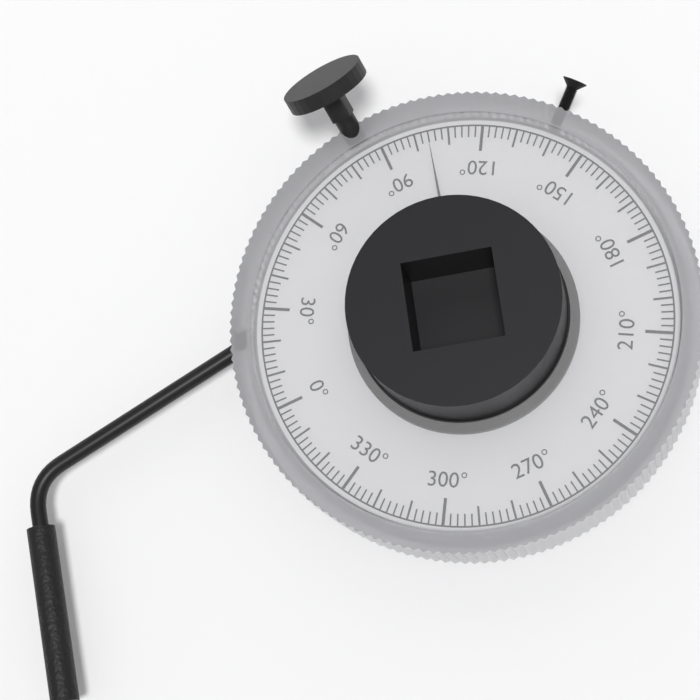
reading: 104 °
